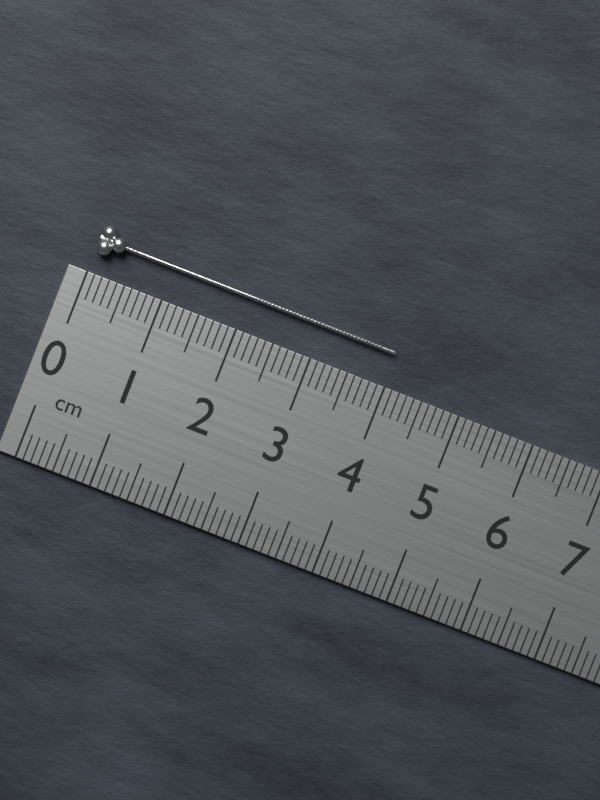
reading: 4.0 cm
